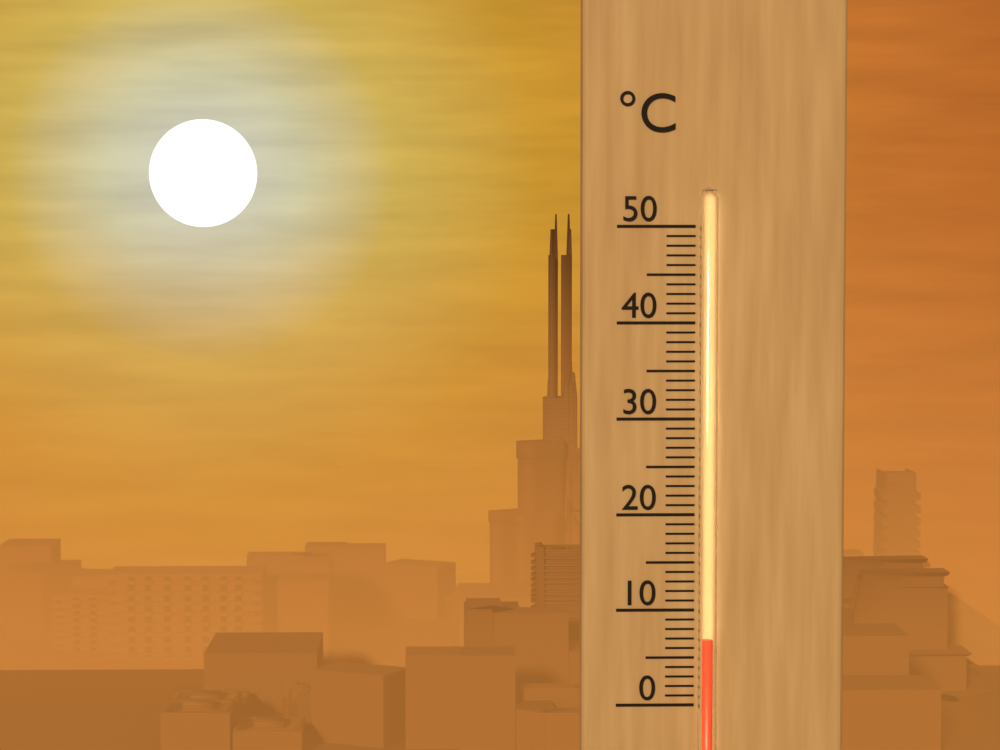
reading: 7 °C
